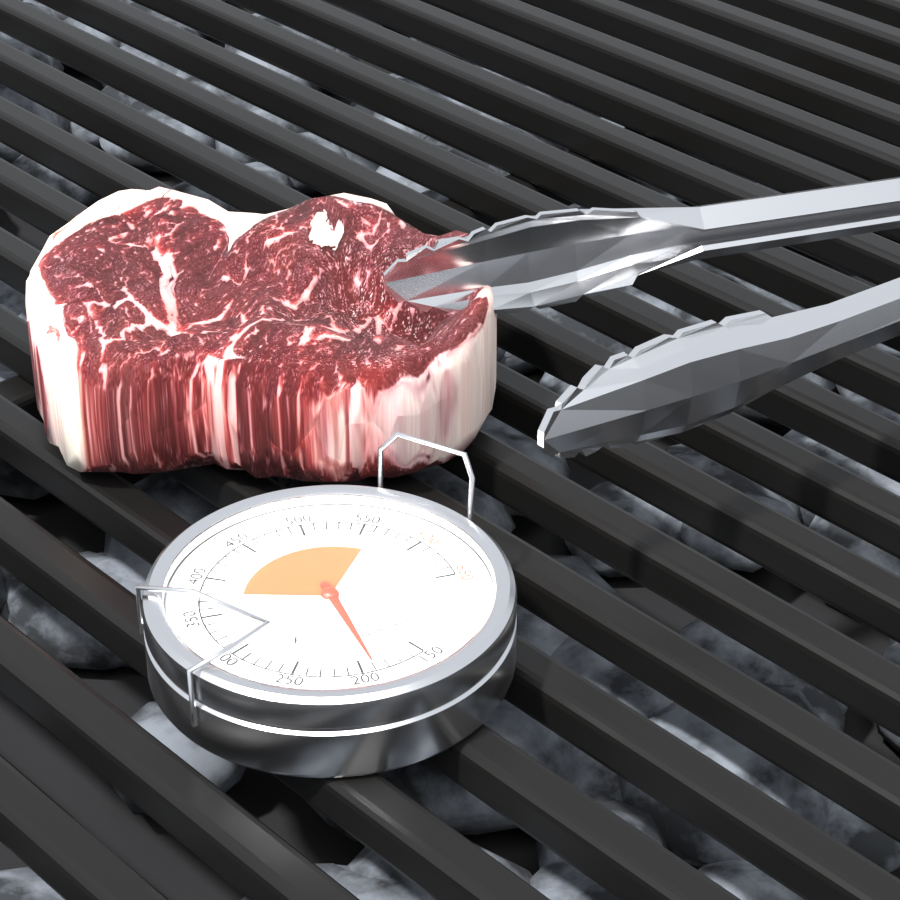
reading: 190 °F
